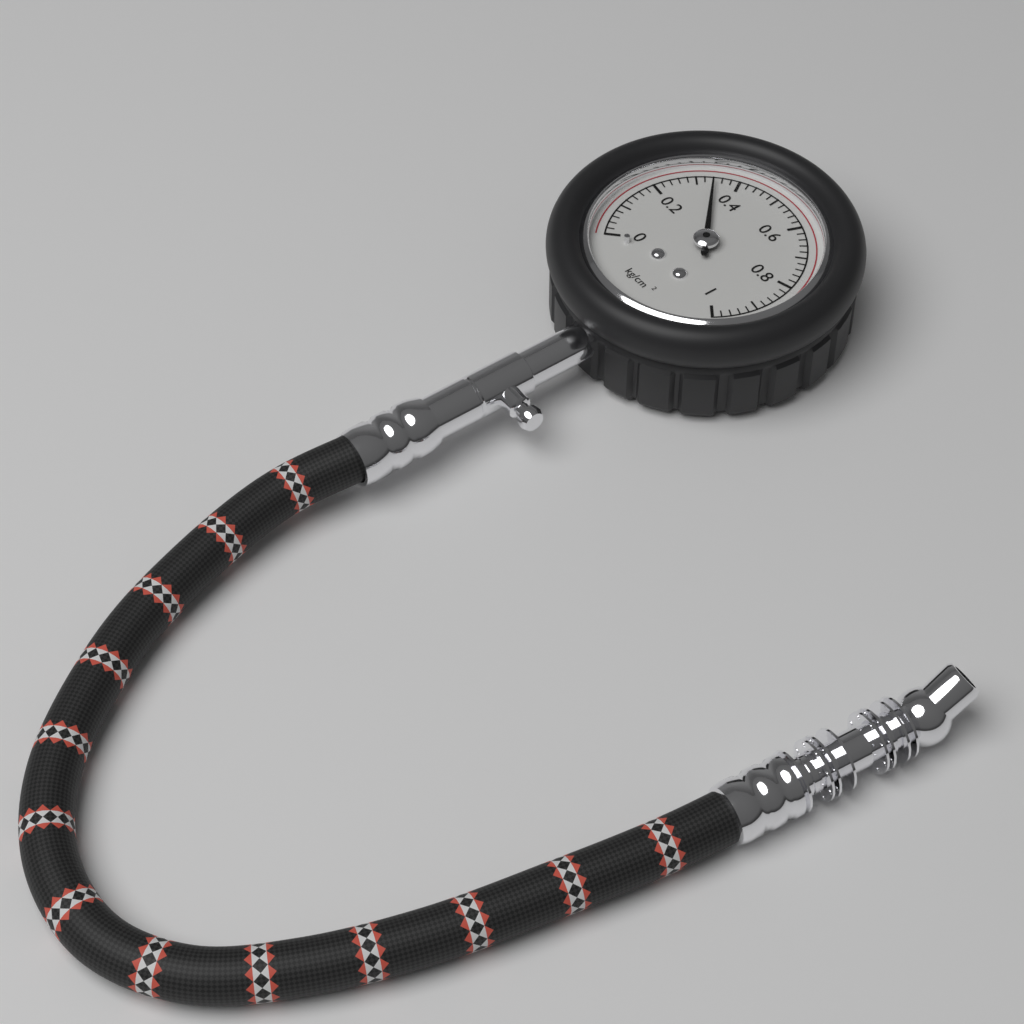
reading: 0.34 kg/cm²
